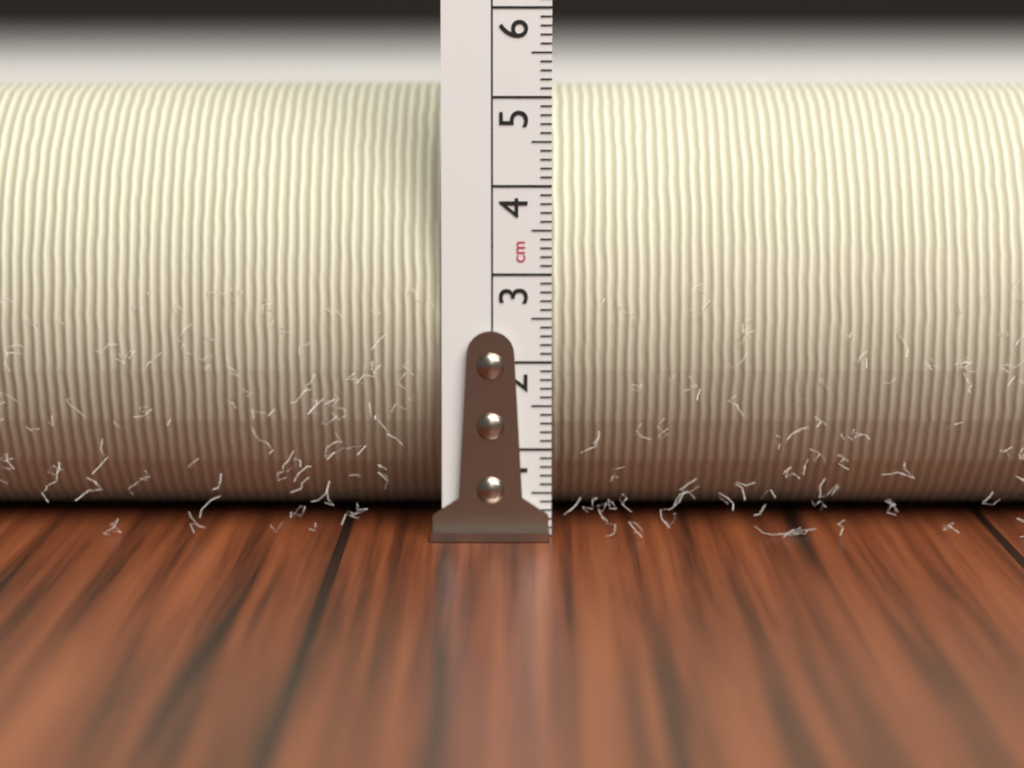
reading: 5.1 cm
